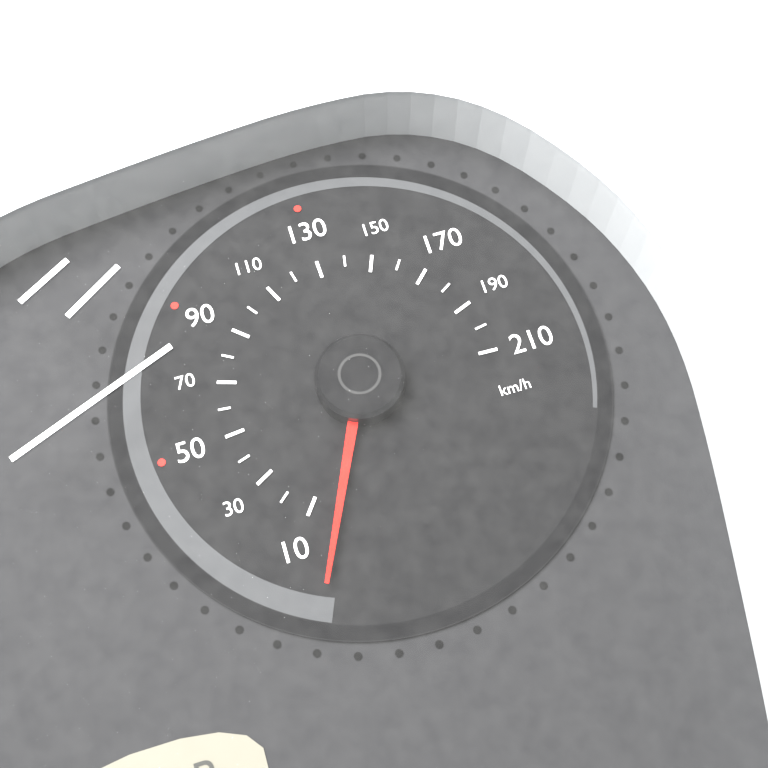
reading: 0 km/h
